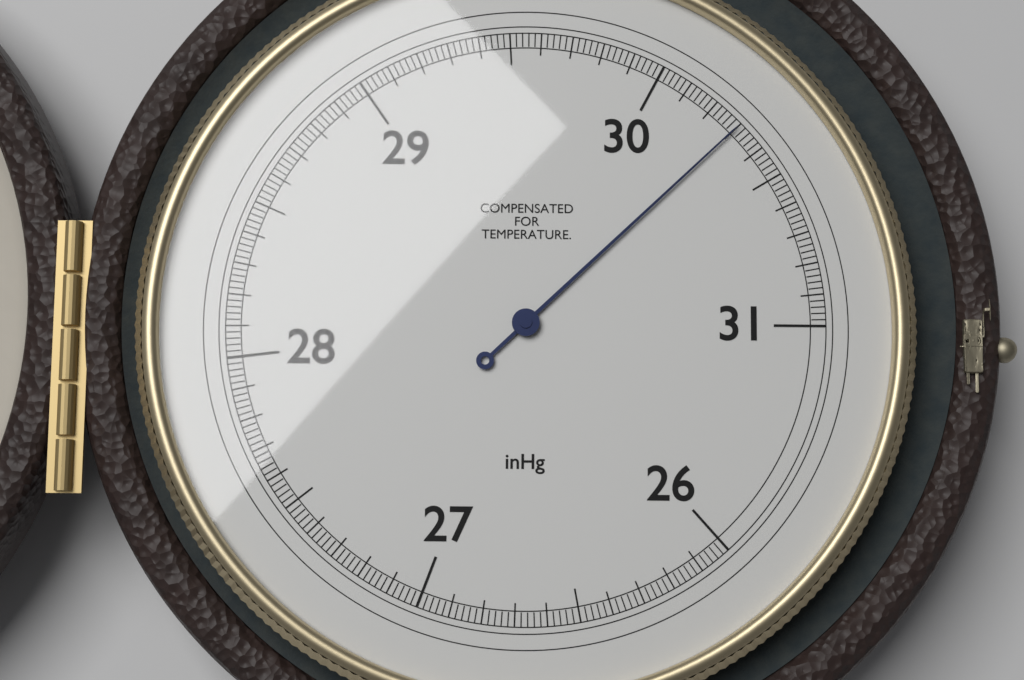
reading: 30.30 inHg
